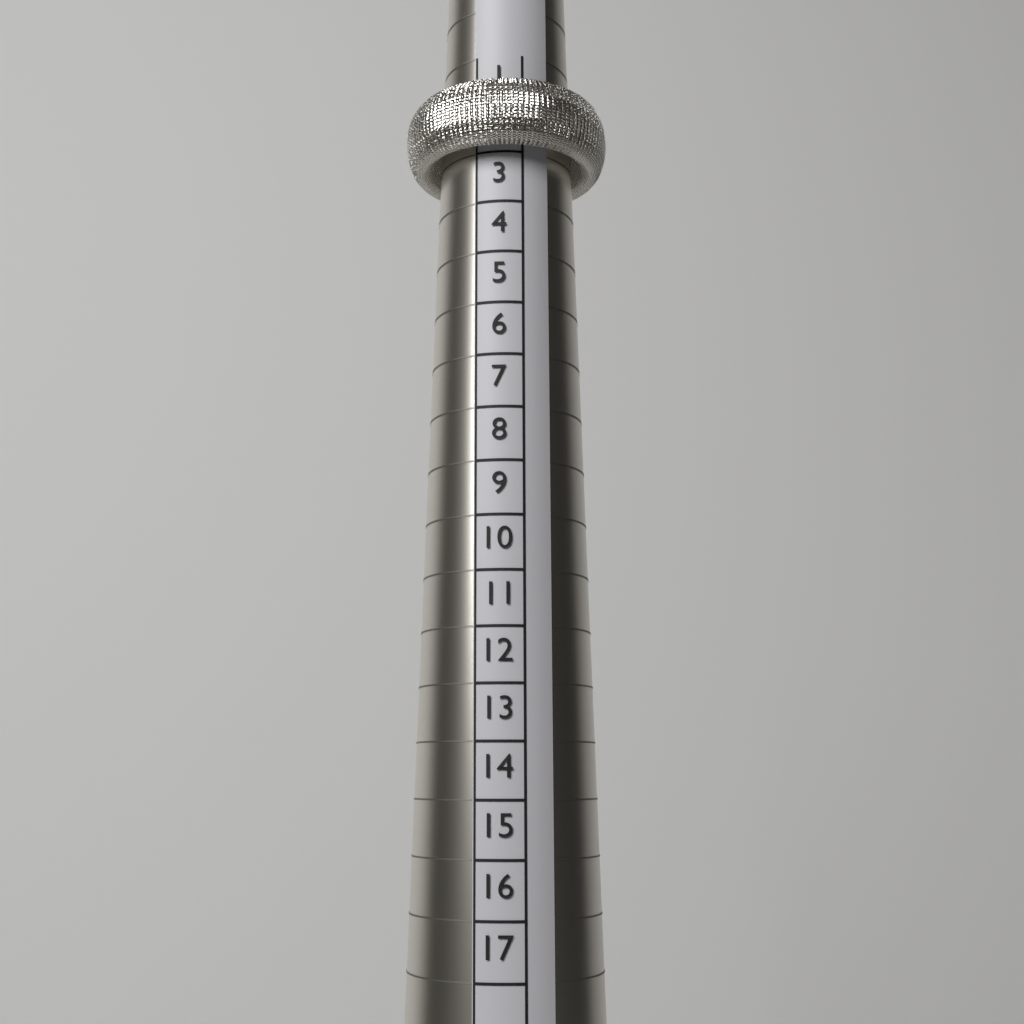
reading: 2 (no unit)
